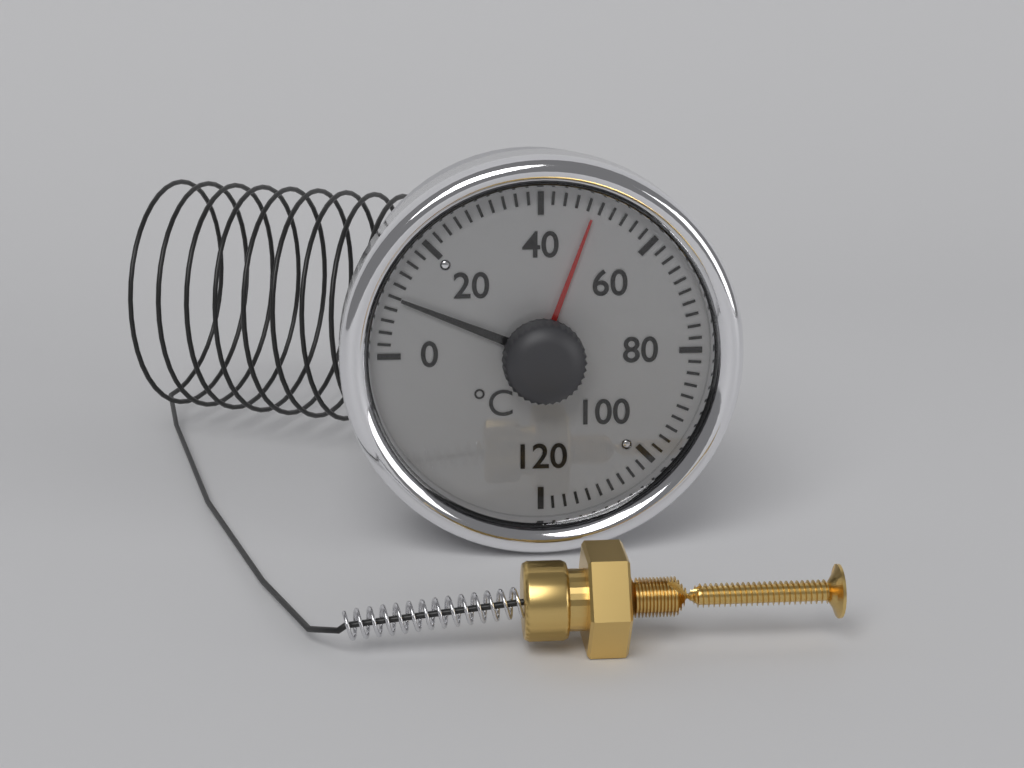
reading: 10 °C
